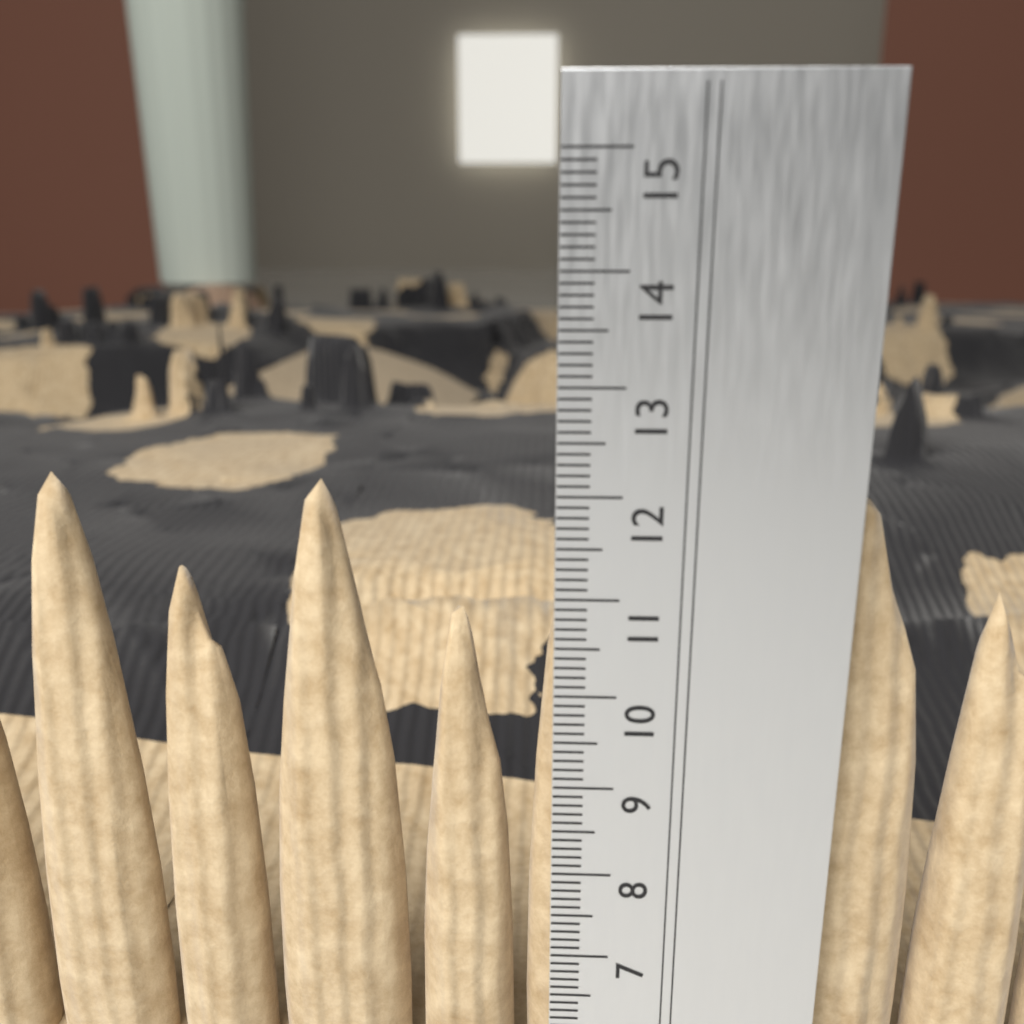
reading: 12.0 cm
